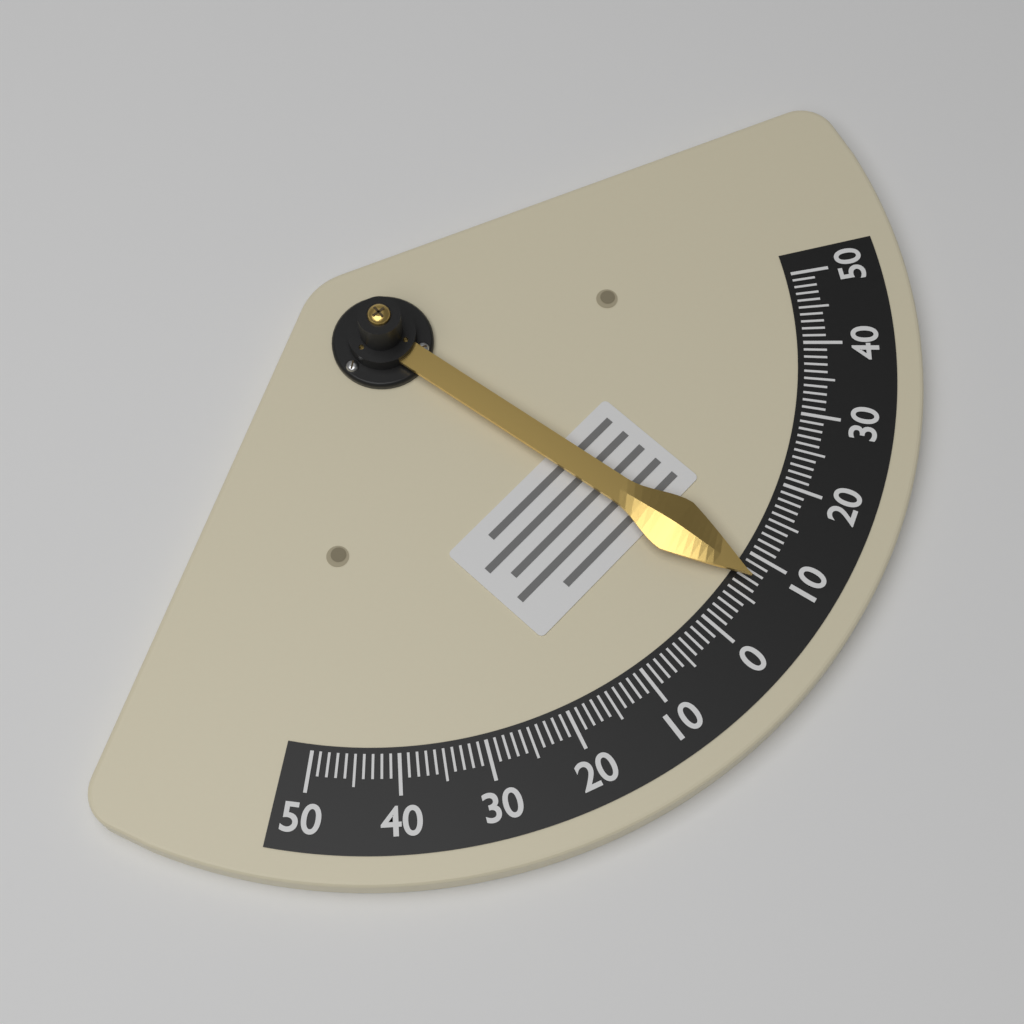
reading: 7 (no unit)
